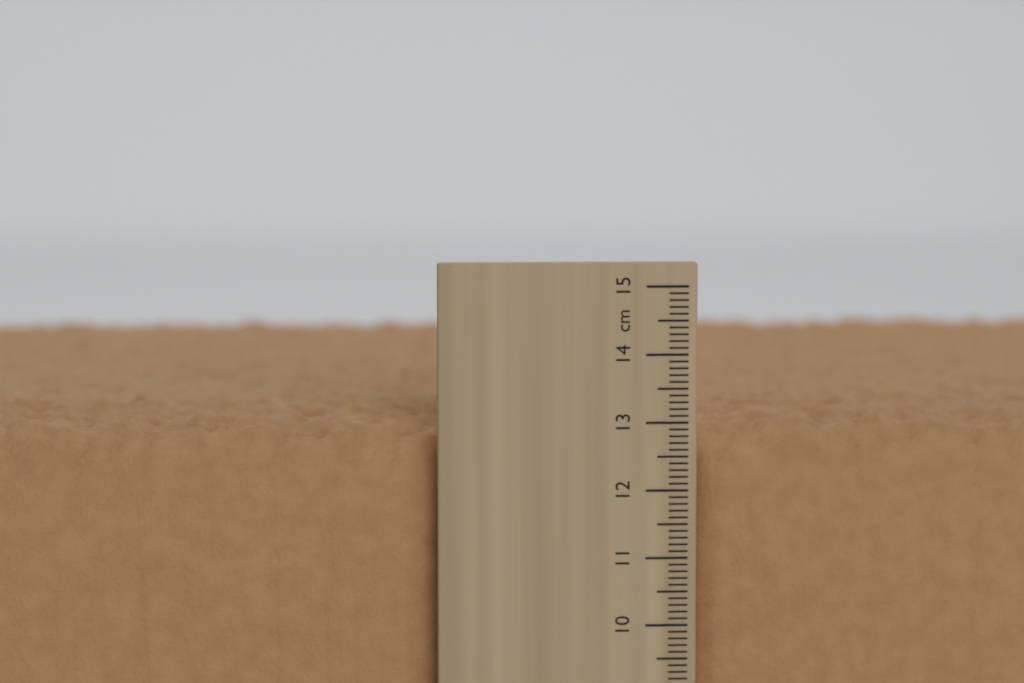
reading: 13.1 cm
